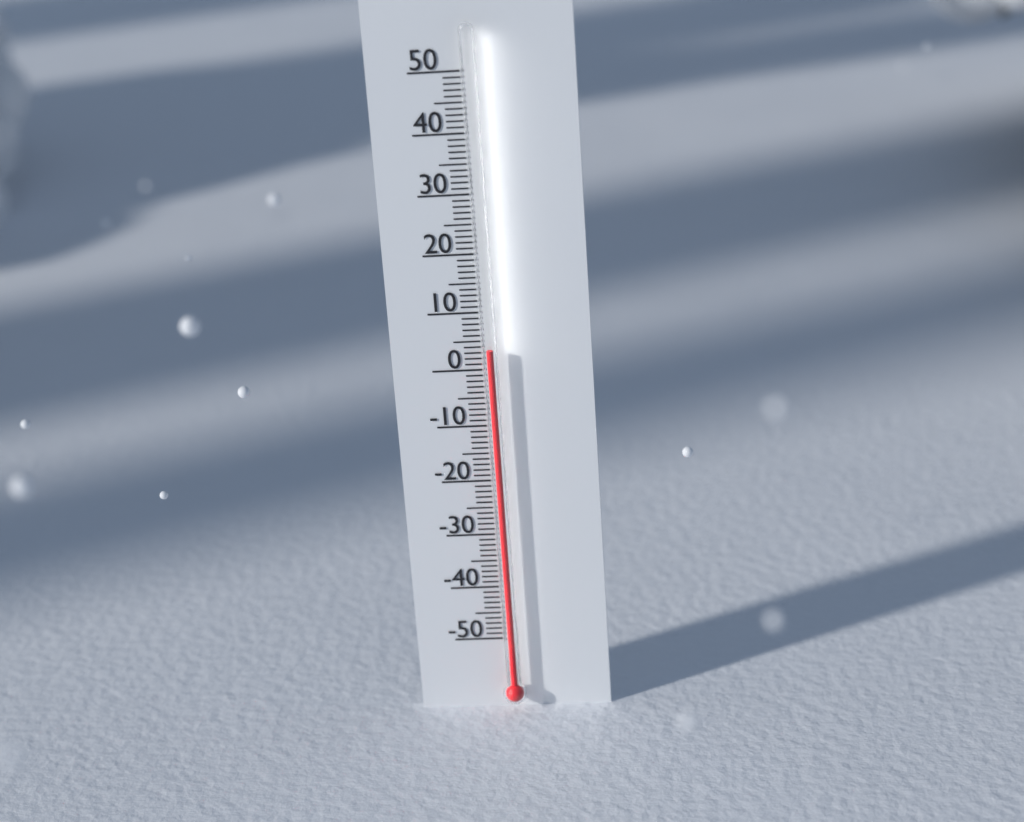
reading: 4 (no unit)
